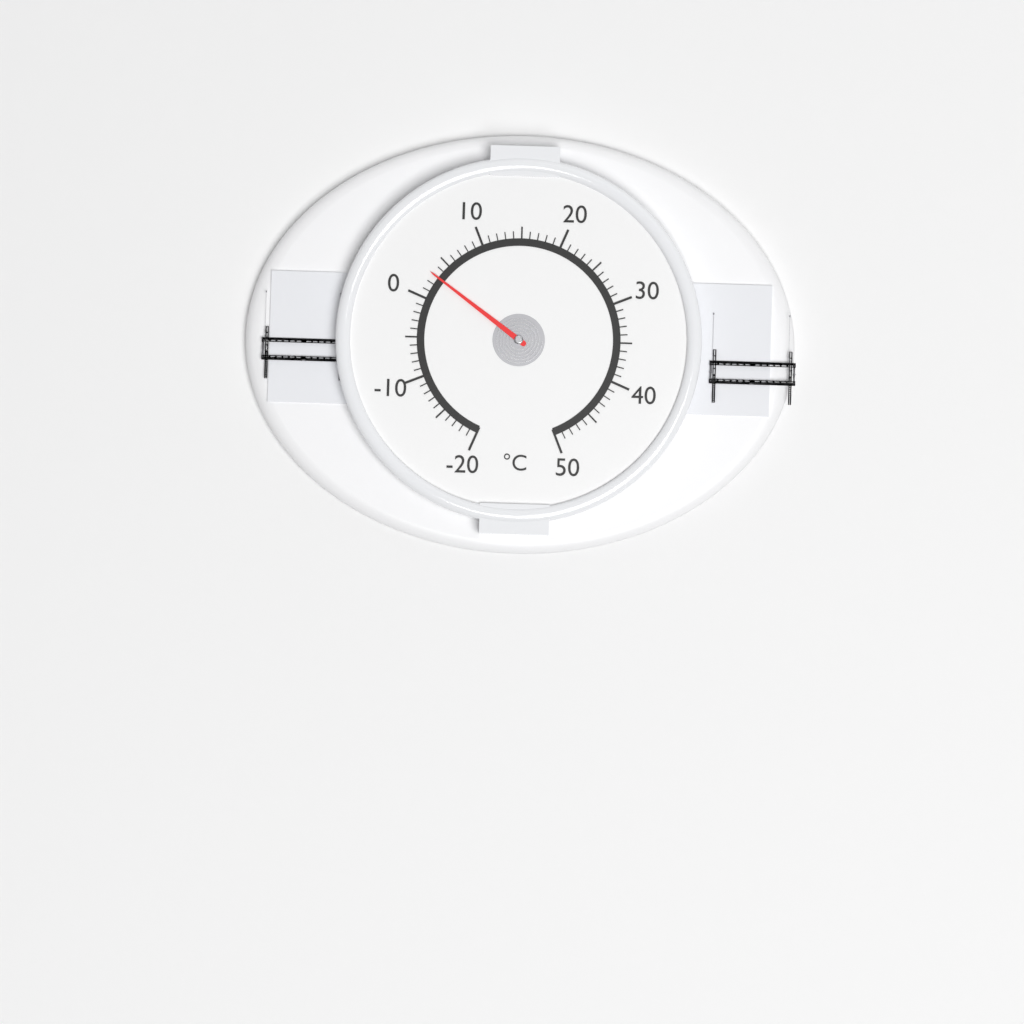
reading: 3 °C
